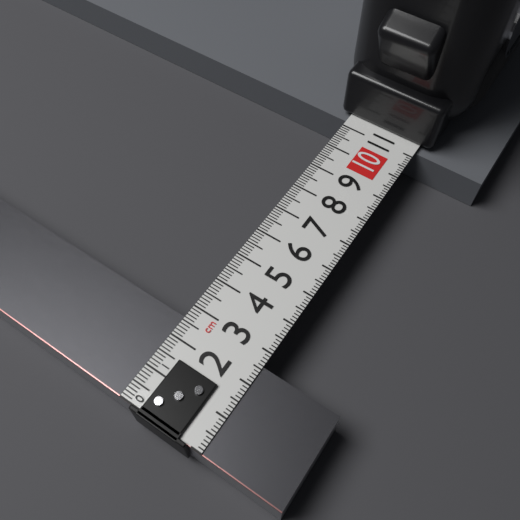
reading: 2.6 cm
